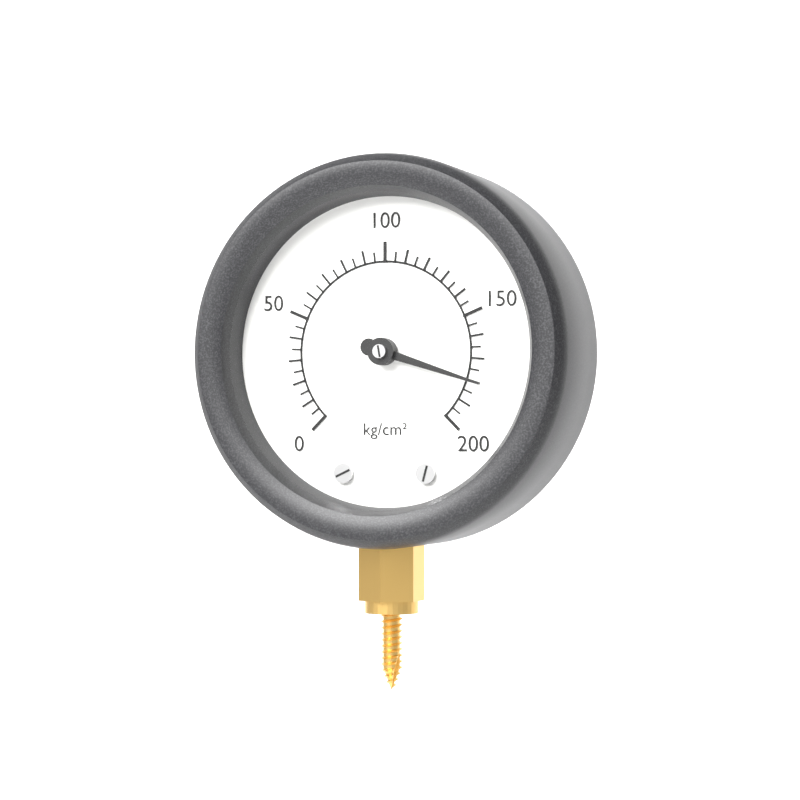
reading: 180 kg/cm²
